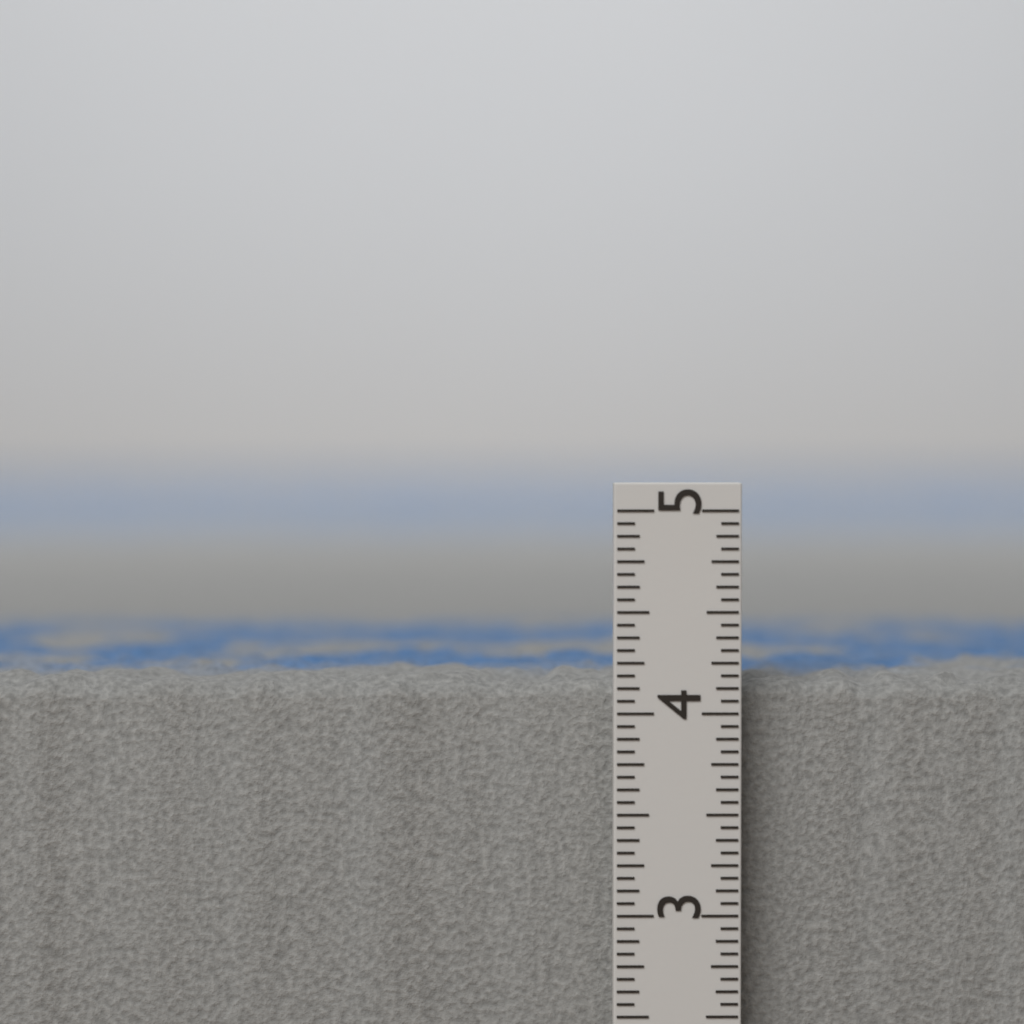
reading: 4.1875 in
